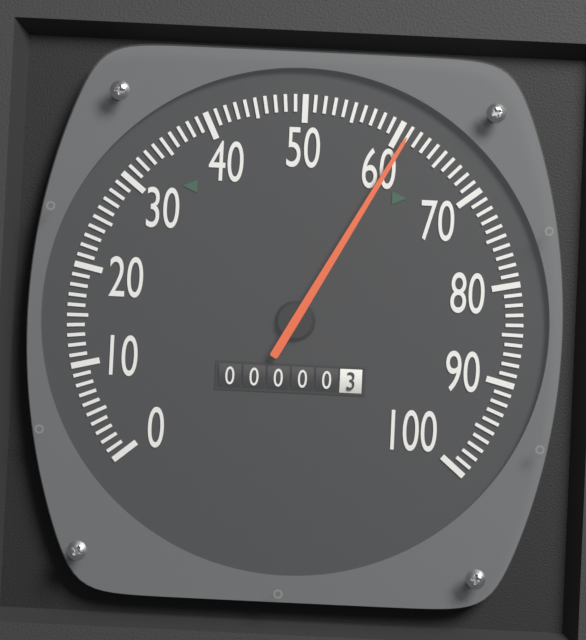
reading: 61 (no unit)
